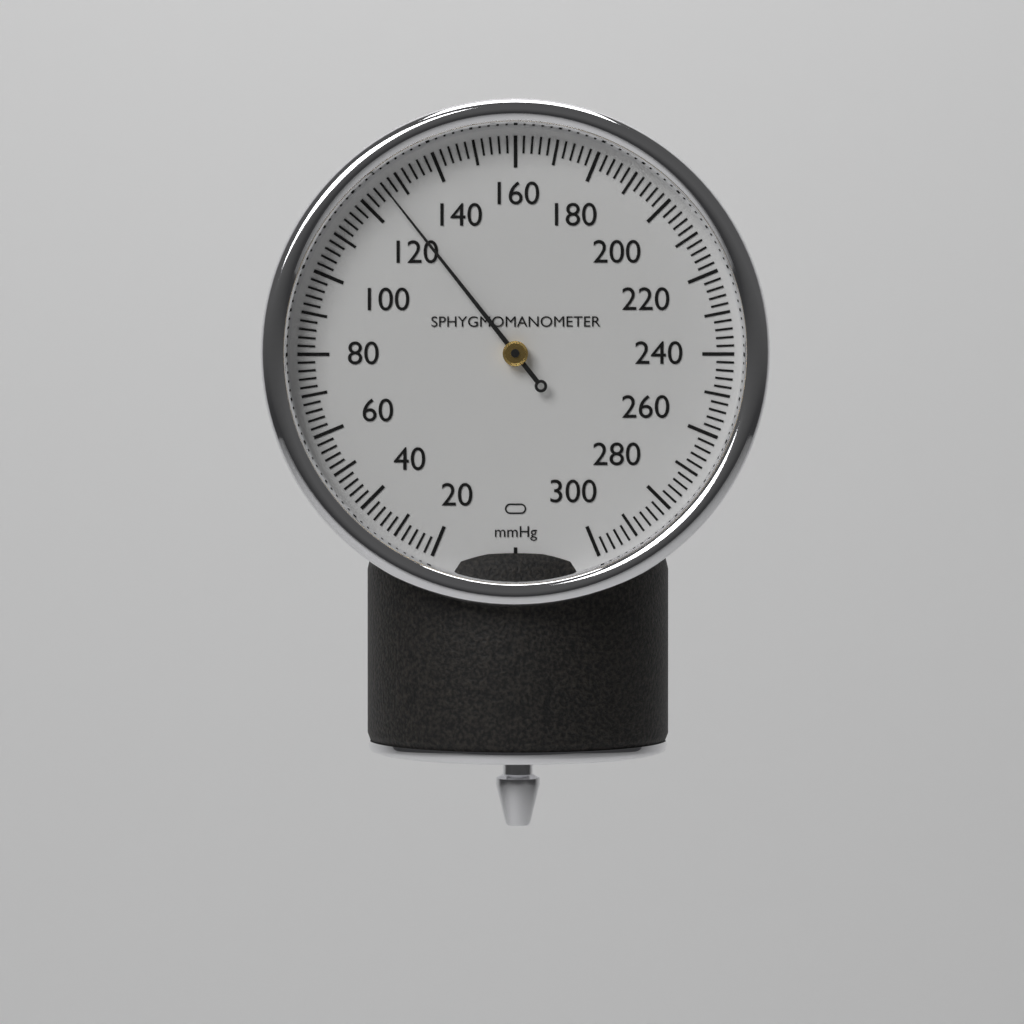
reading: 126 mmHg
